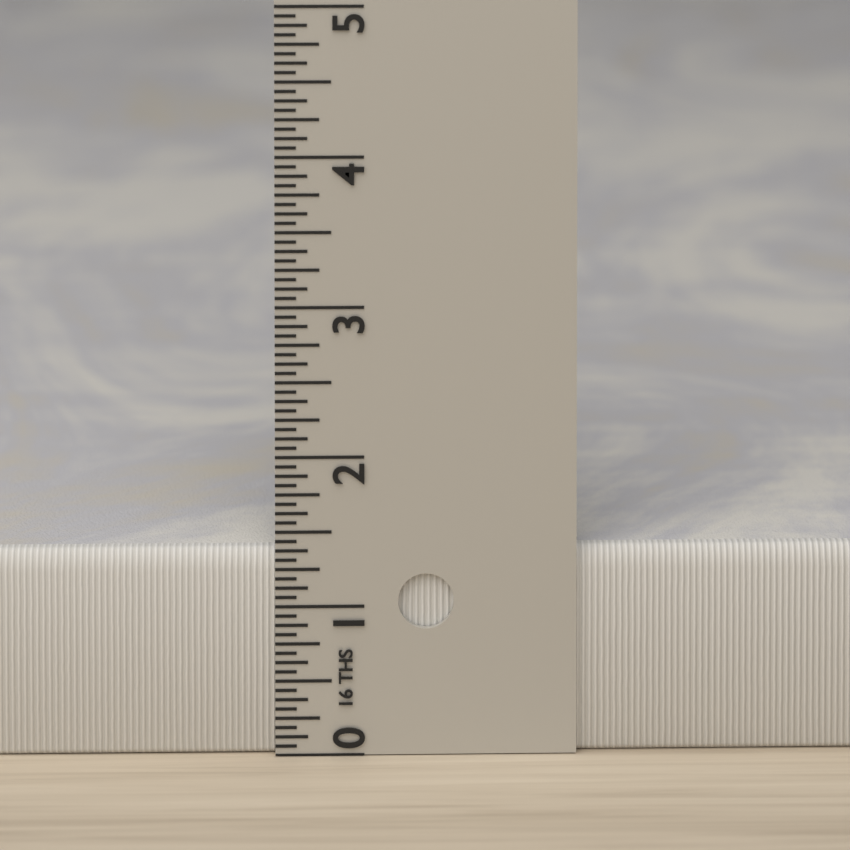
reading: 1.3750 in
